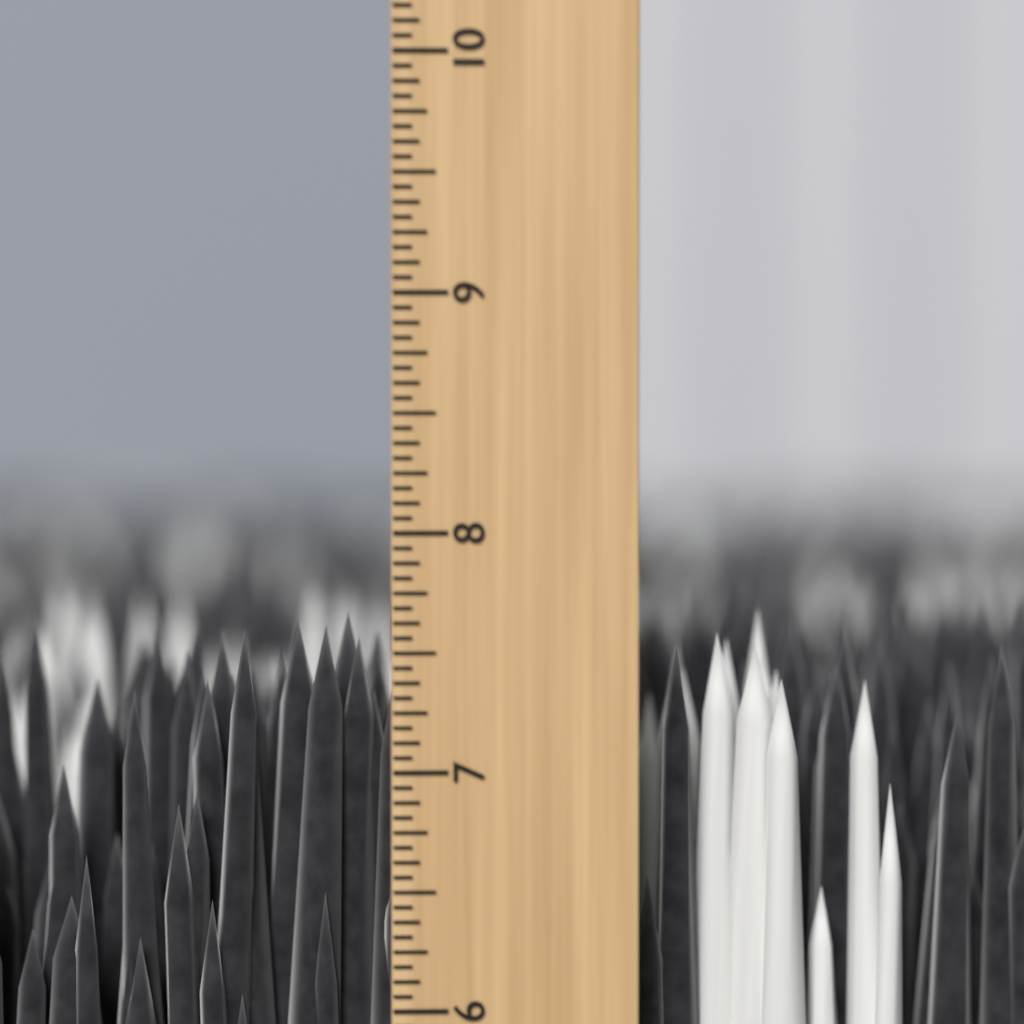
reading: 7.6250 inch
